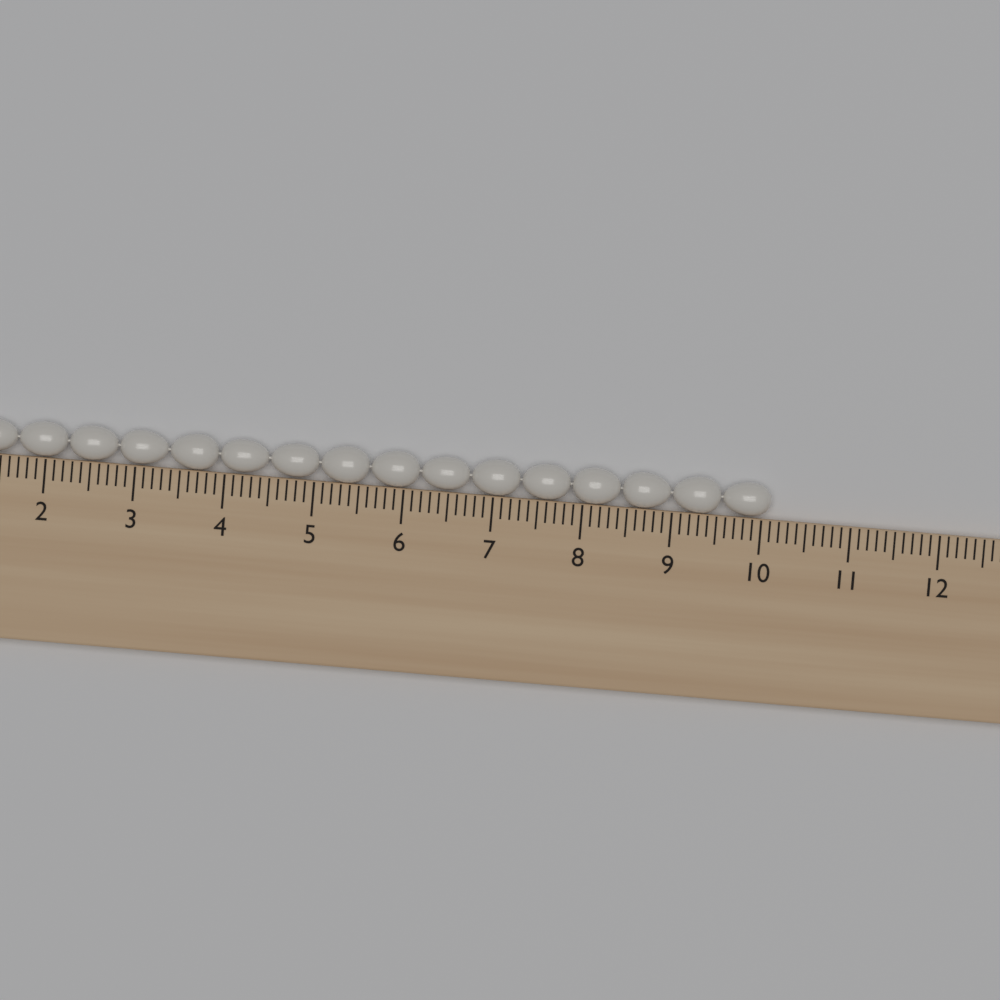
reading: 10.1 cm
